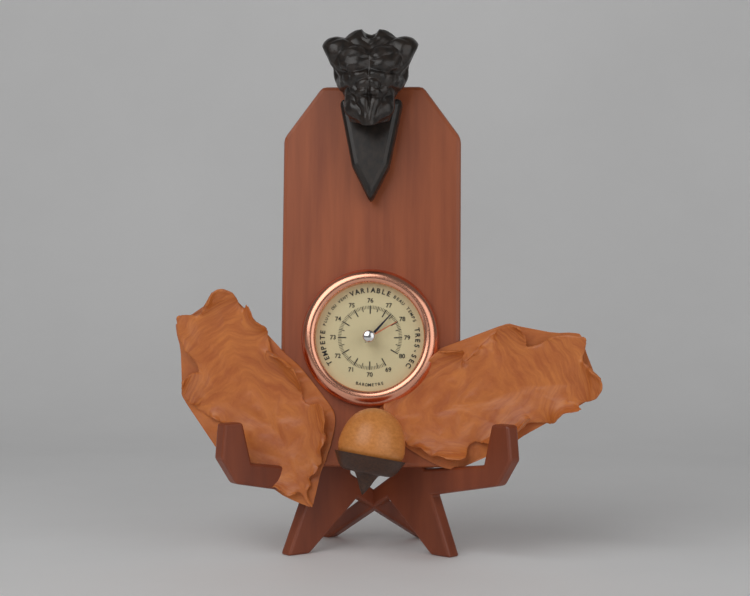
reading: 77.4 (no unit)
